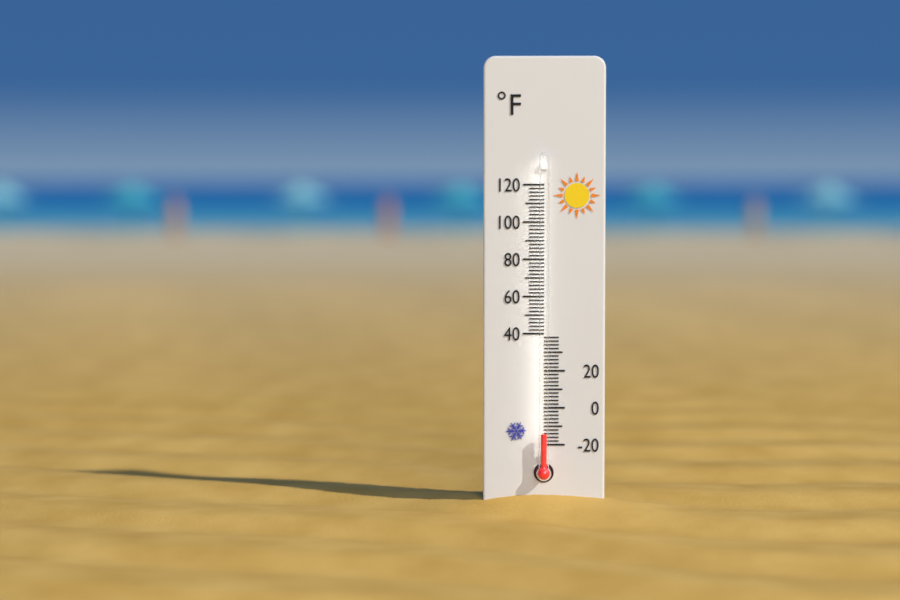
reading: -14 °F
